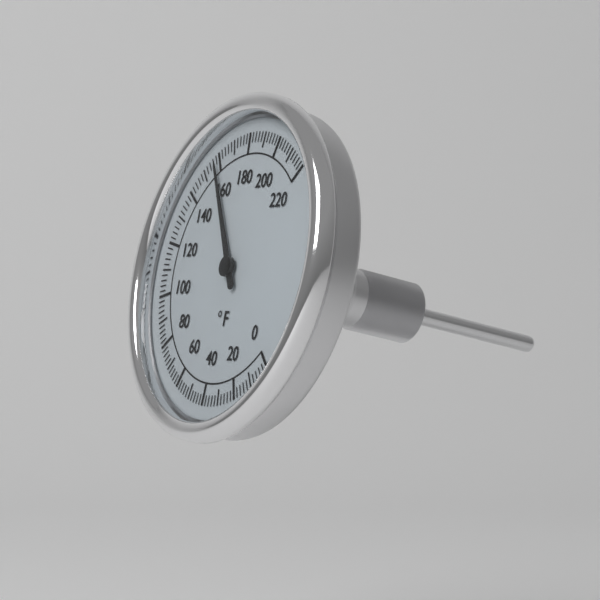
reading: 158 °F
